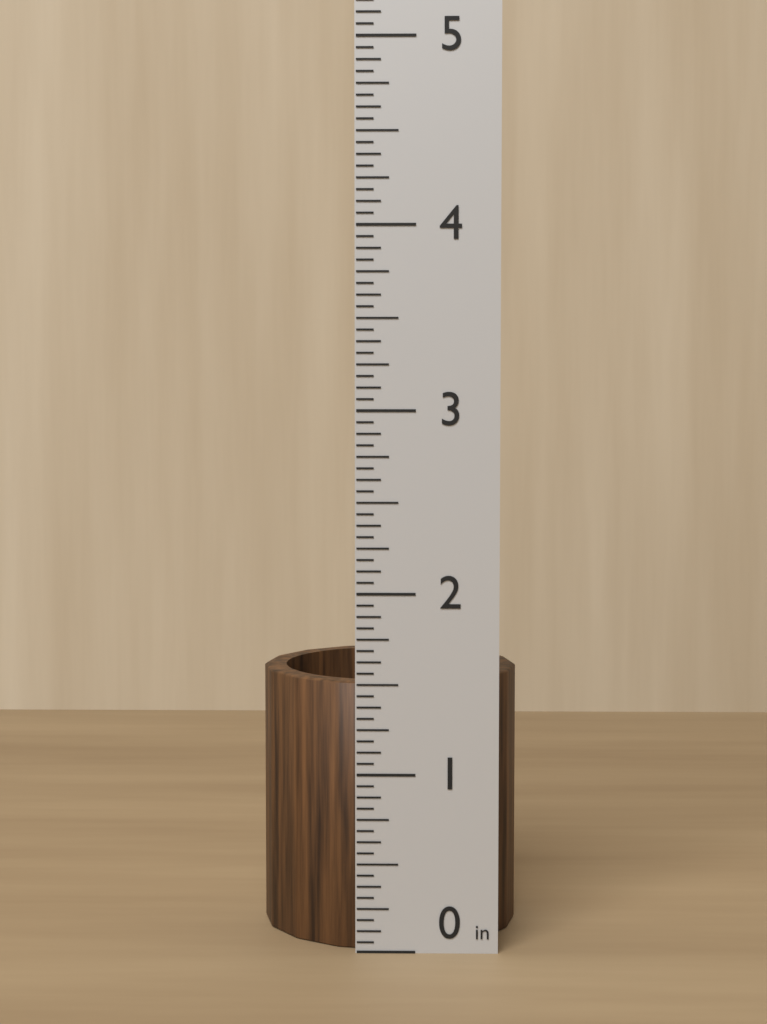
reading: 1.5000 in
